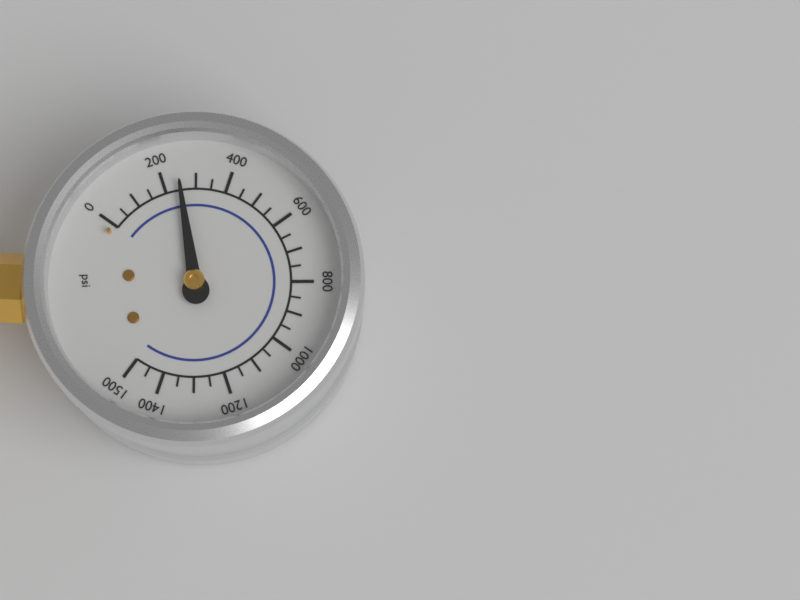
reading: 250 psi
